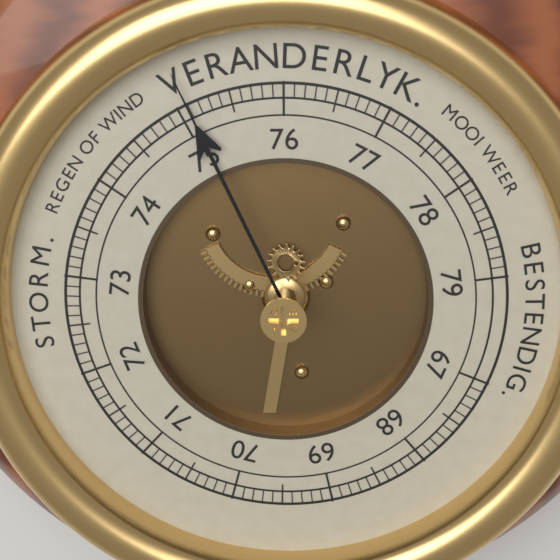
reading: 75.1 (no unit)
